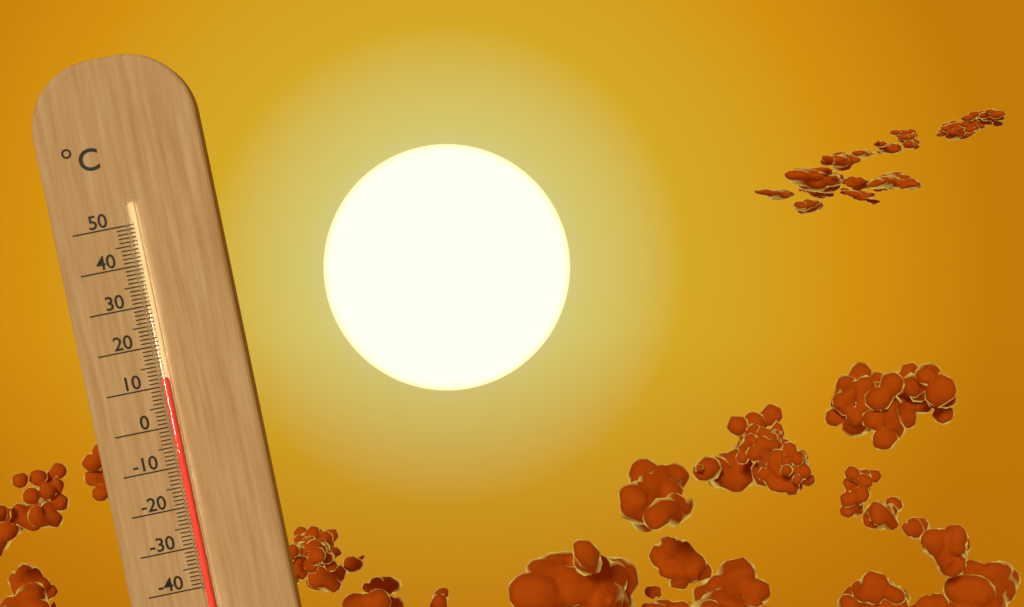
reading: 12 °C
